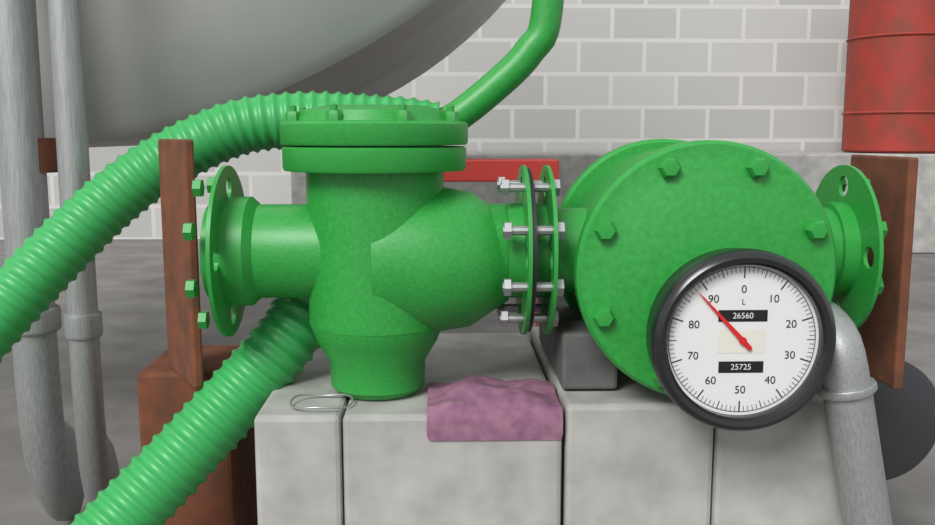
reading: 88 L
